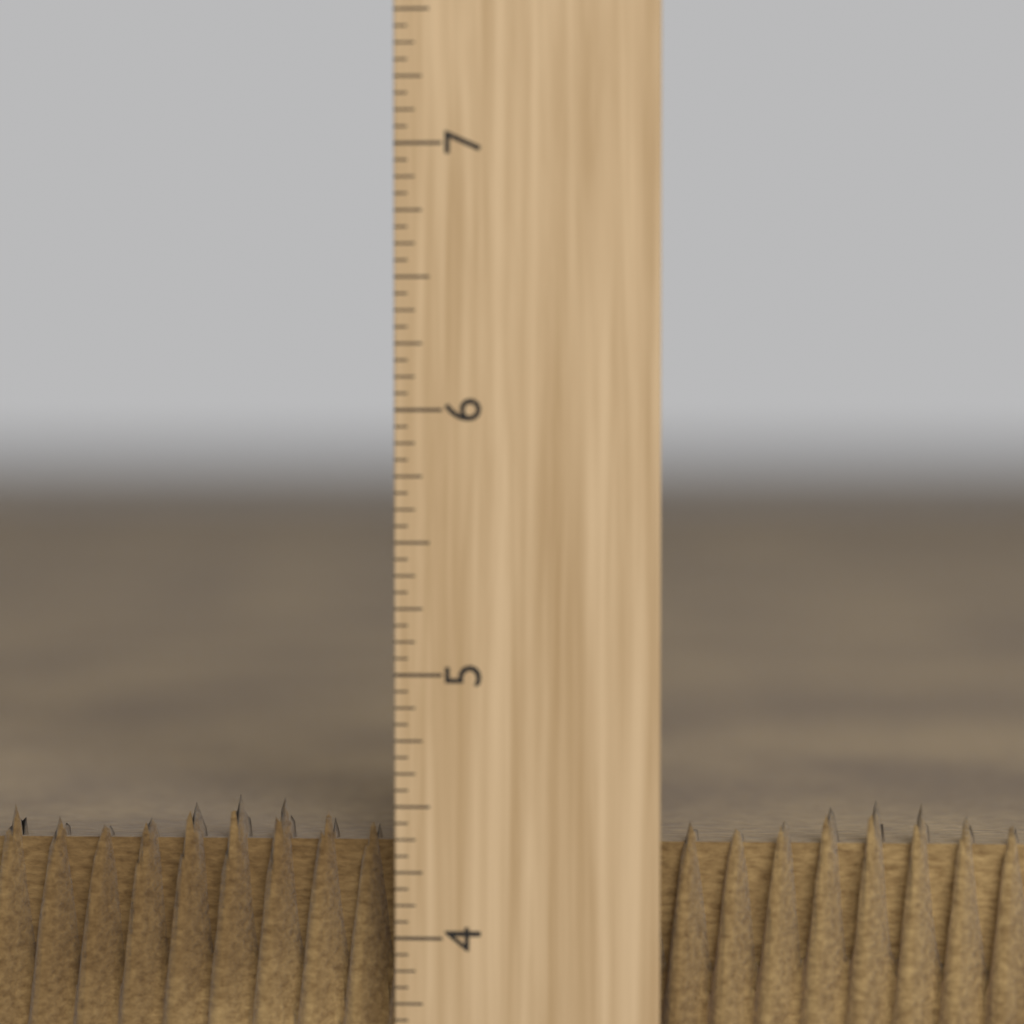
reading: 4.5000 inch
